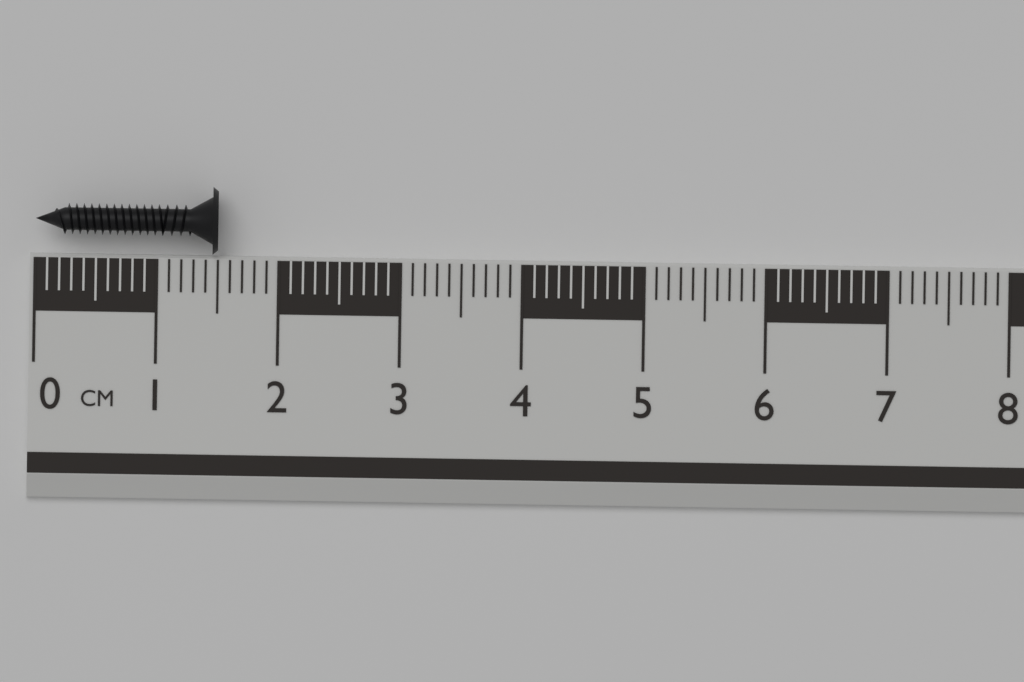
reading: 1.5 cm
